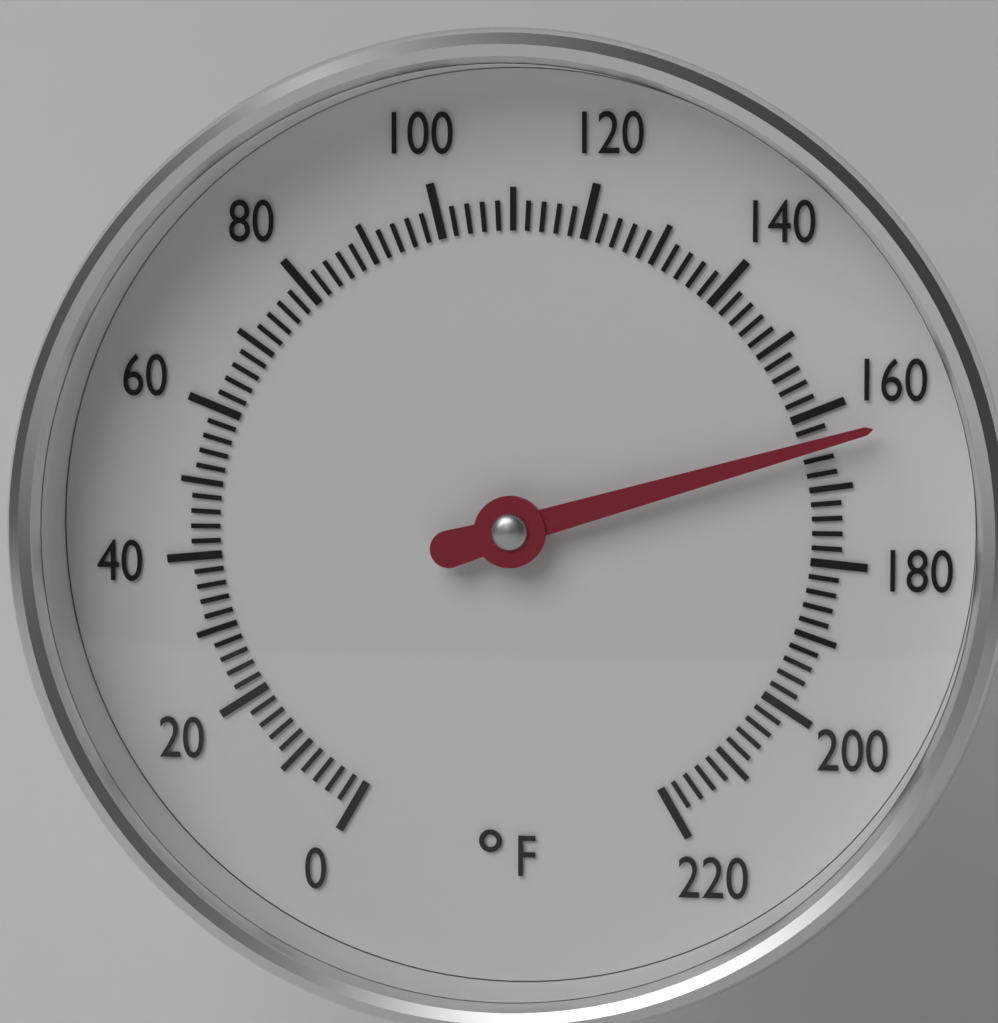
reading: 164 °F
